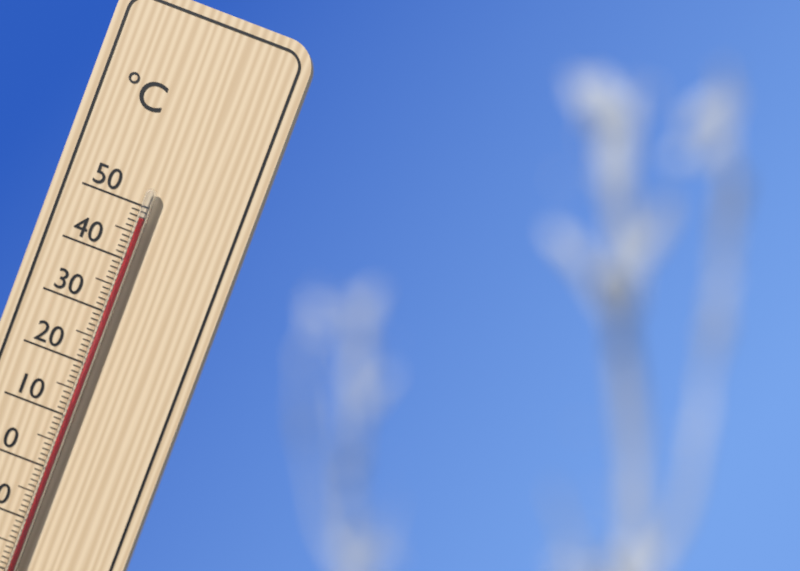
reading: 48 °C
